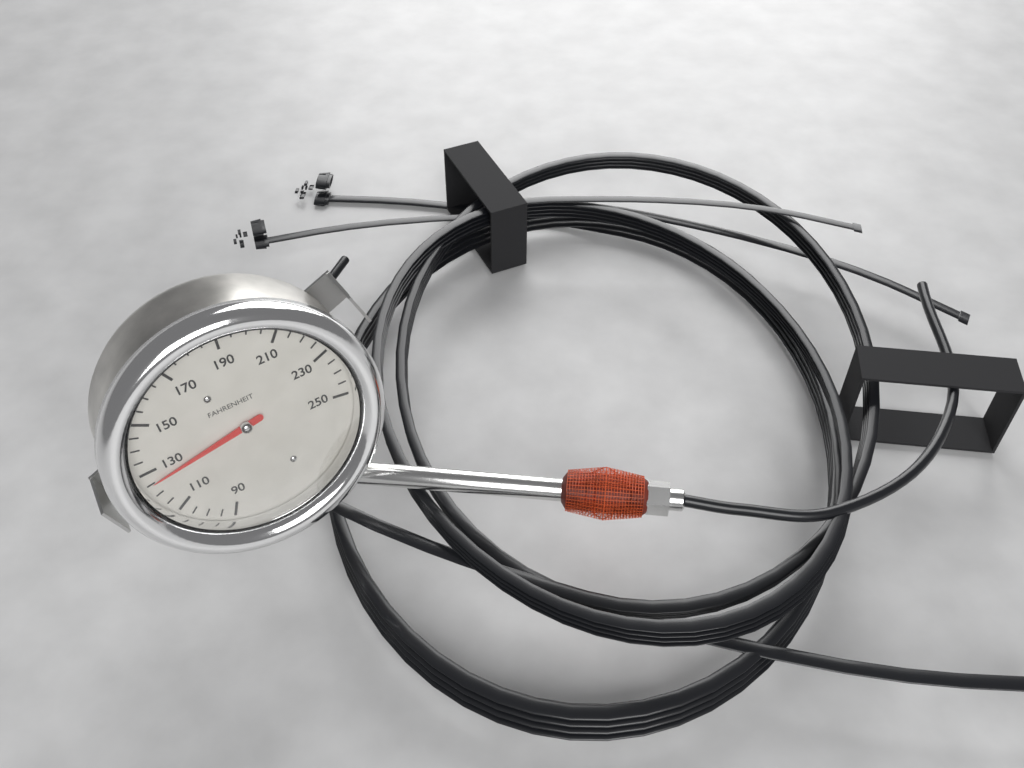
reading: 125 °F
